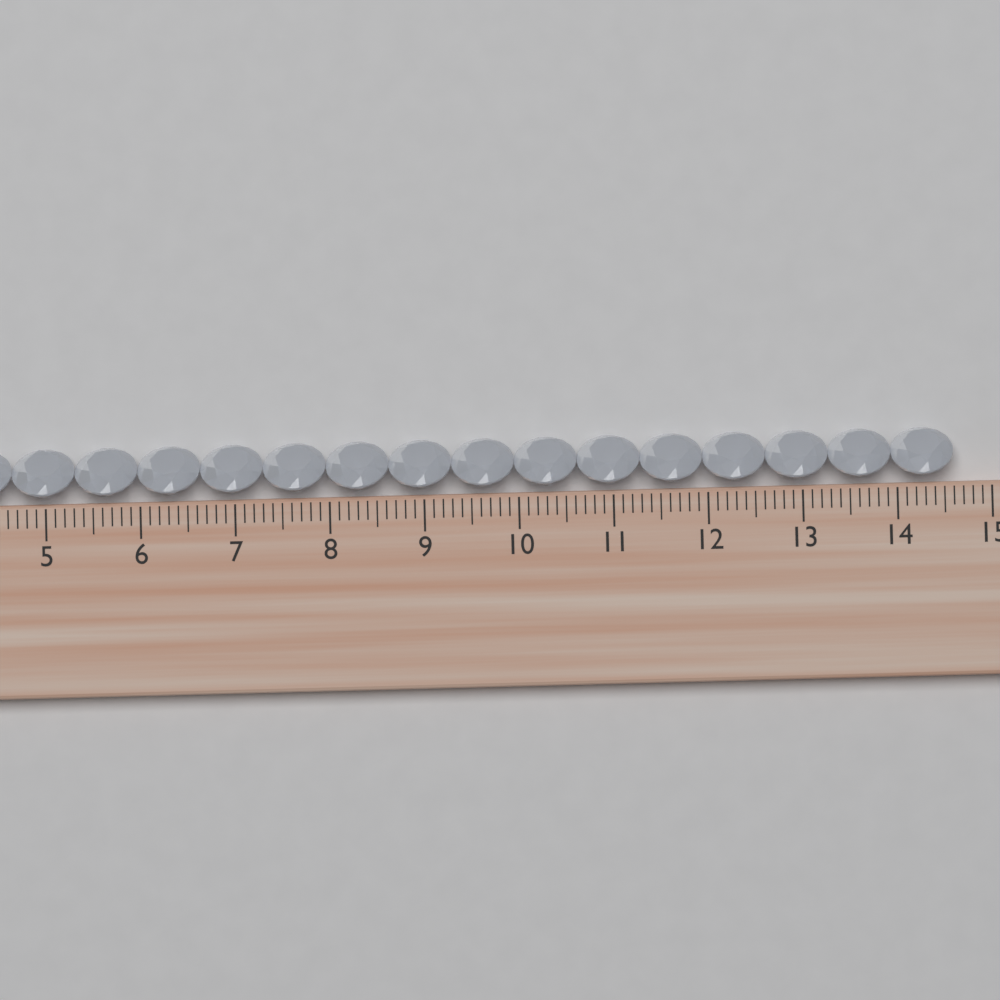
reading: 14.6 cm
